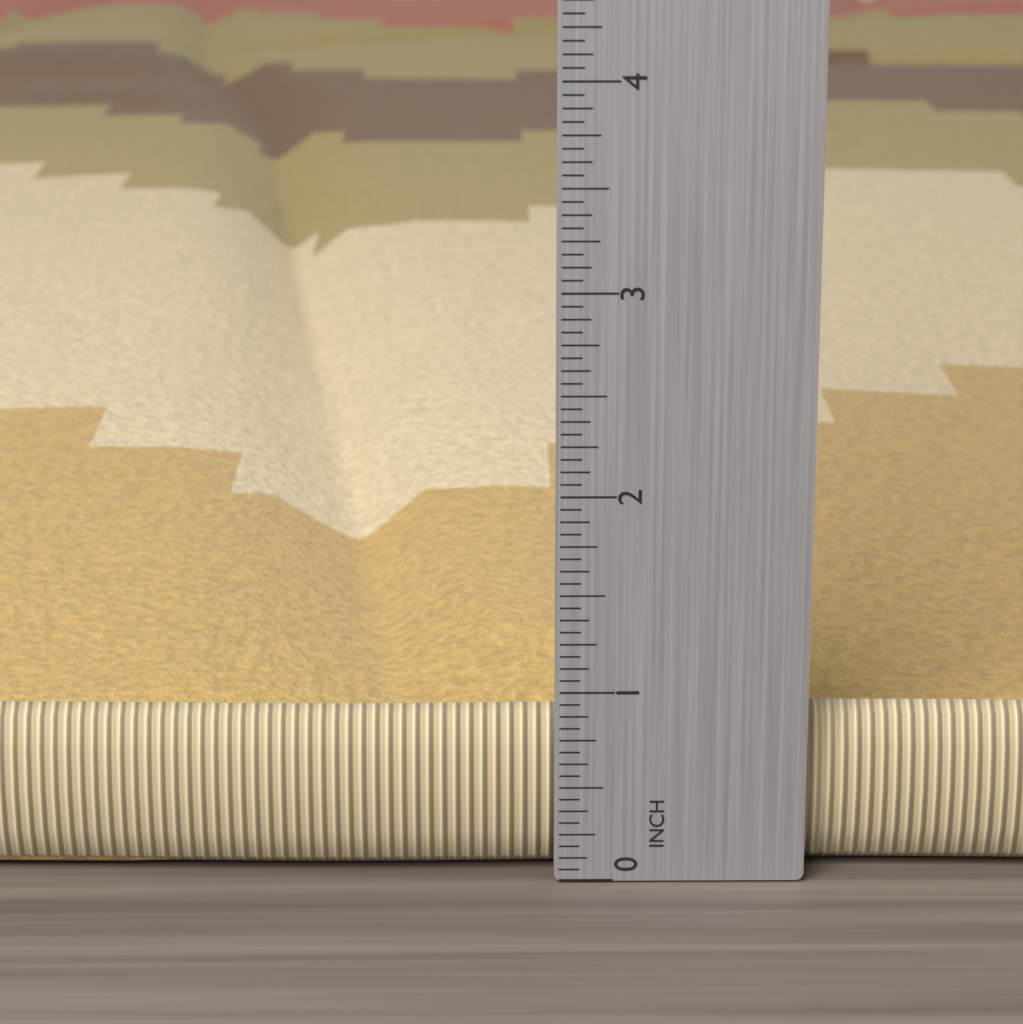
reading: 1.0625 in
